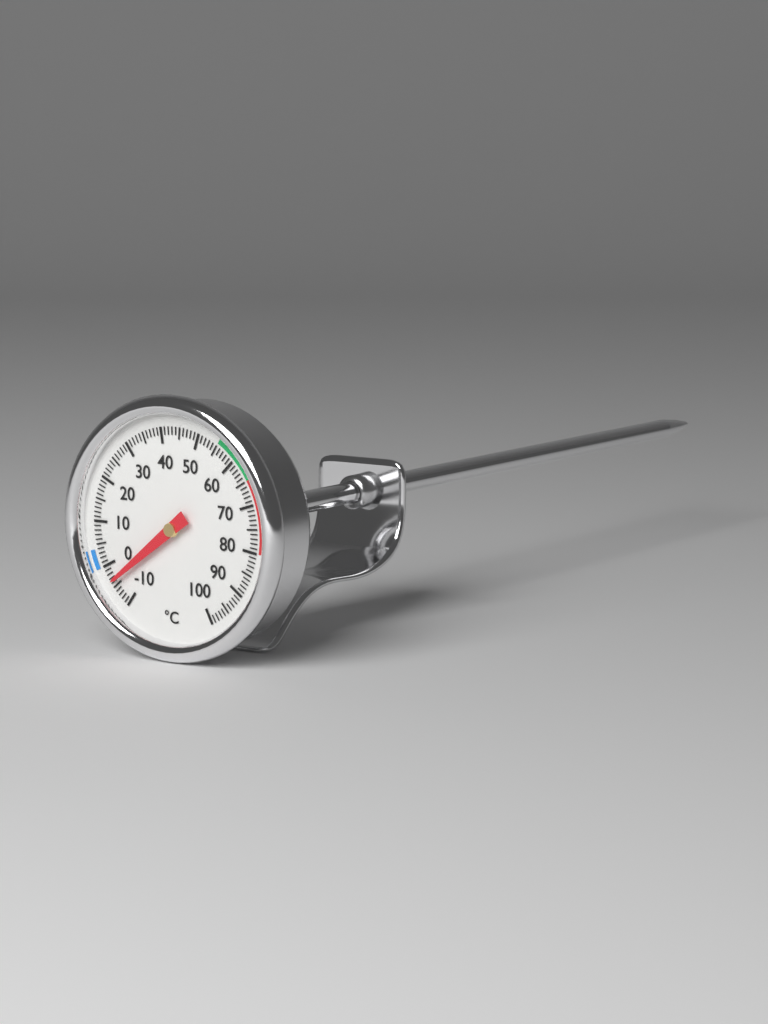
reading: -4 °C
